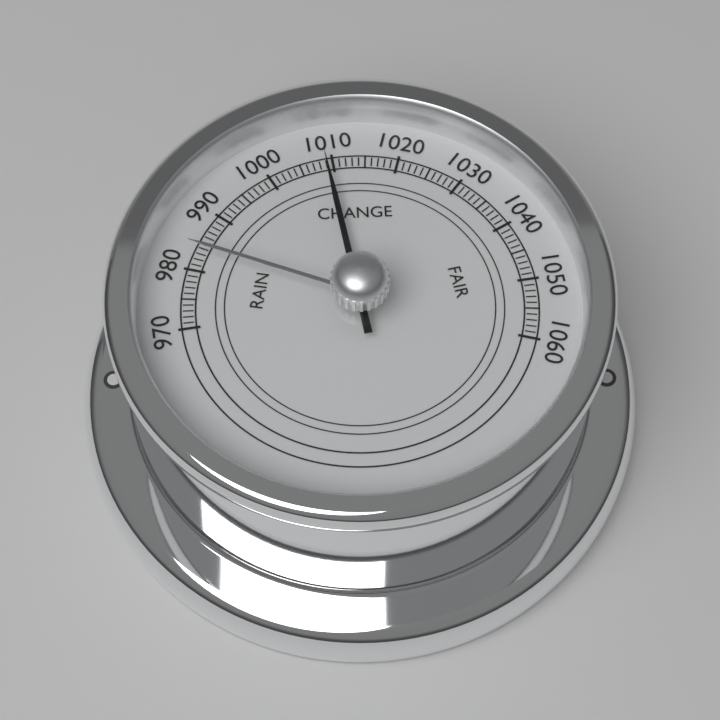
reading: 1009 (no unit)
